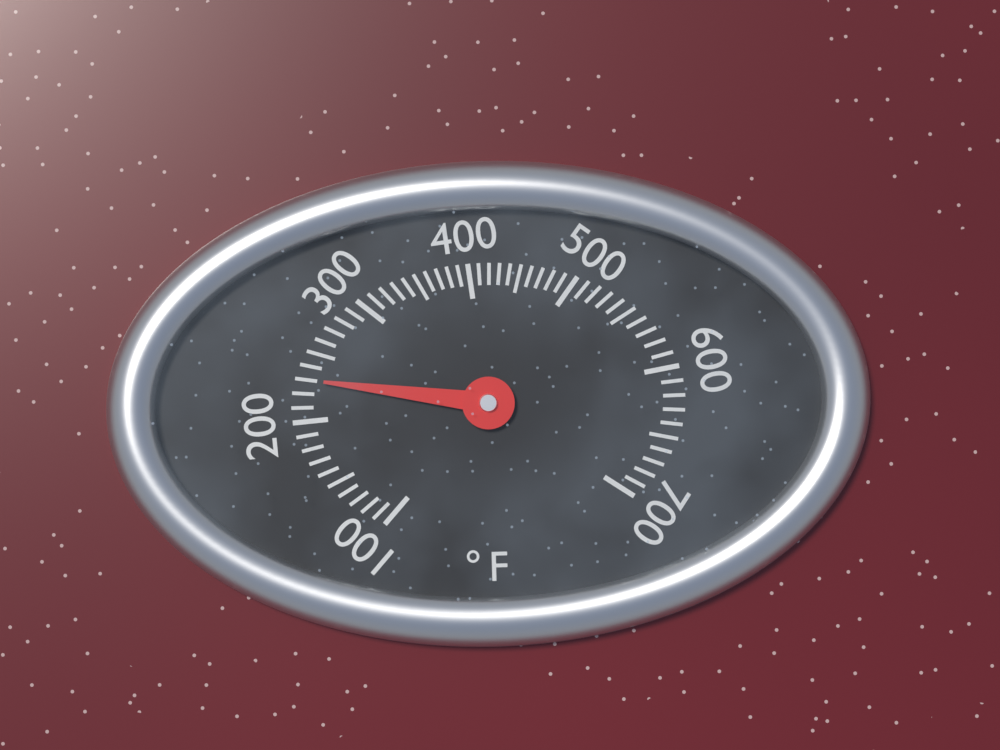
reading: 230 °F
